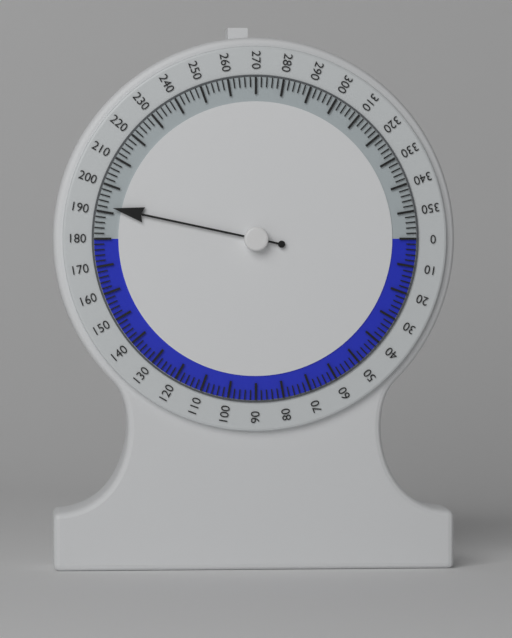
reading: 192 (no unit)
